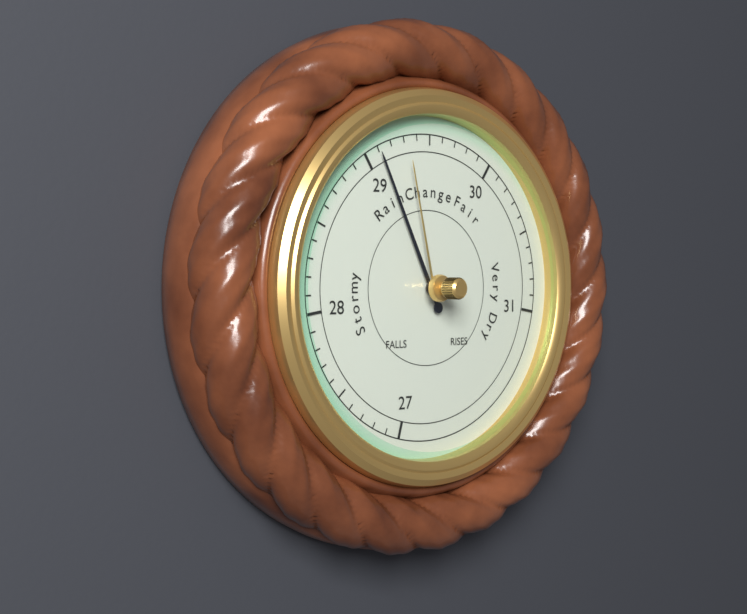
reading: 29.1 (no unit)
